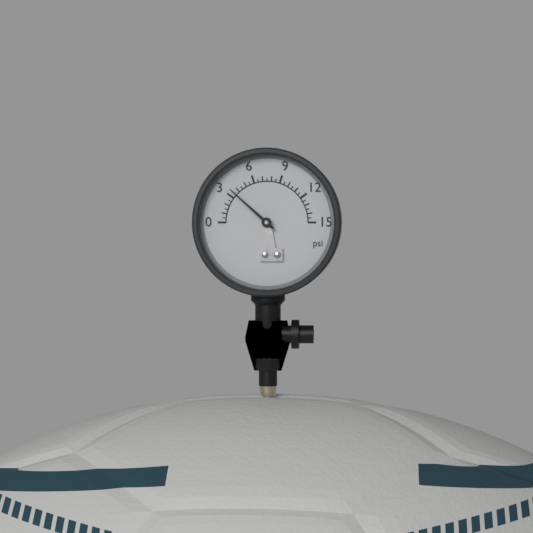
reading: 3.5 psi
